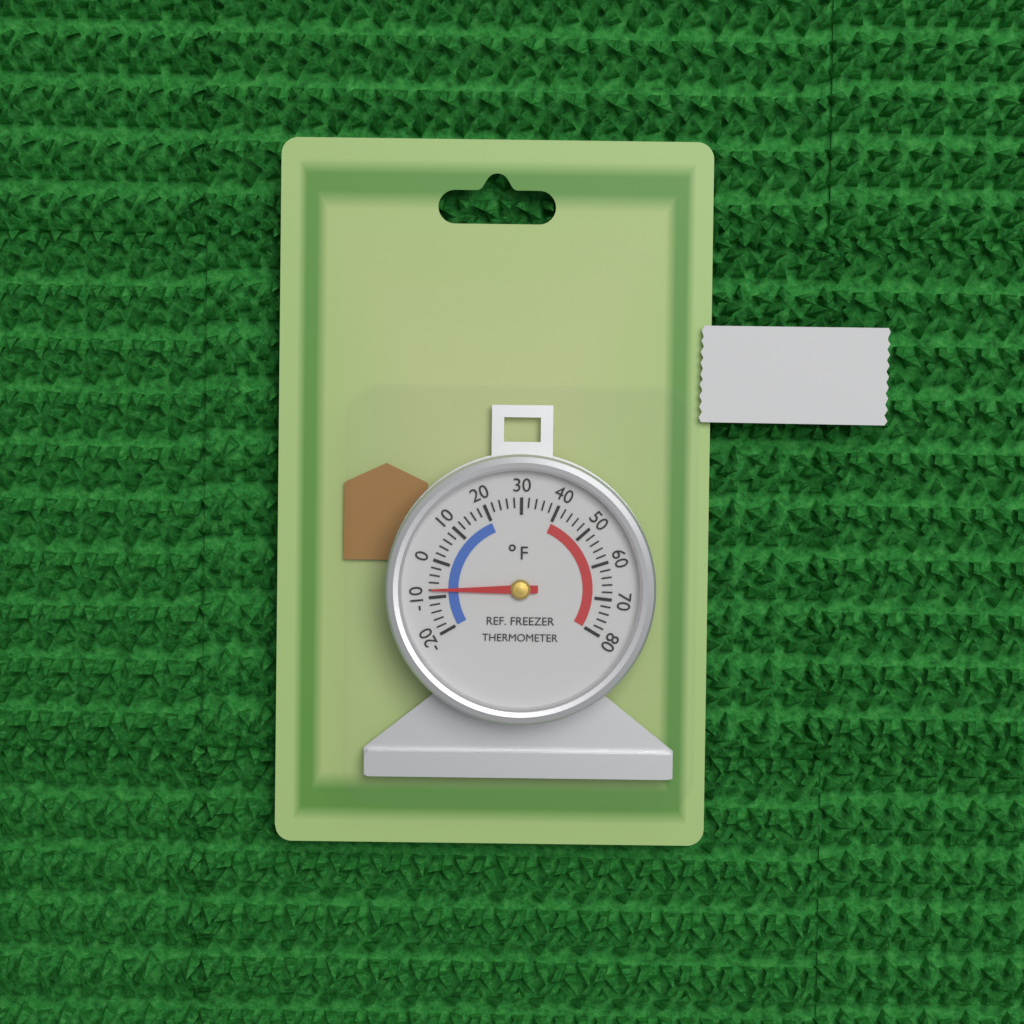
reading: -8 °F
